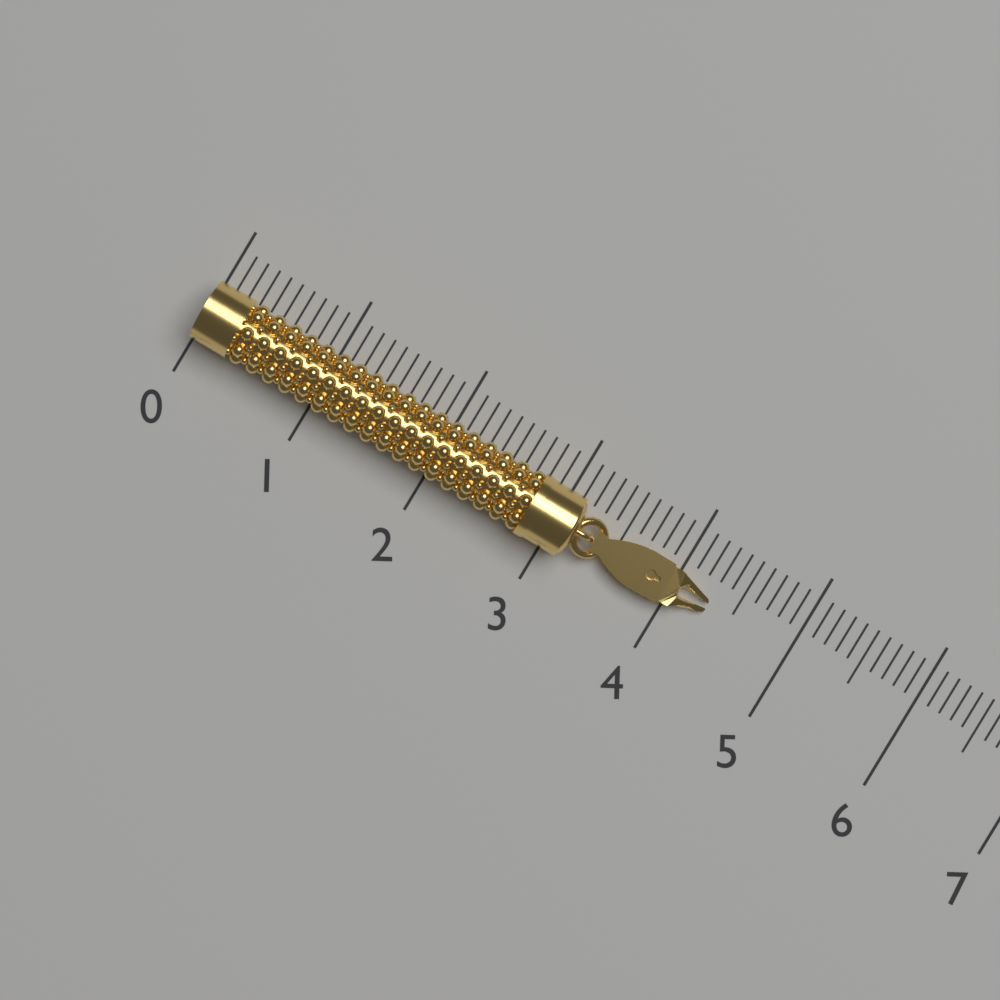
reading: 4.3 (no unit)
